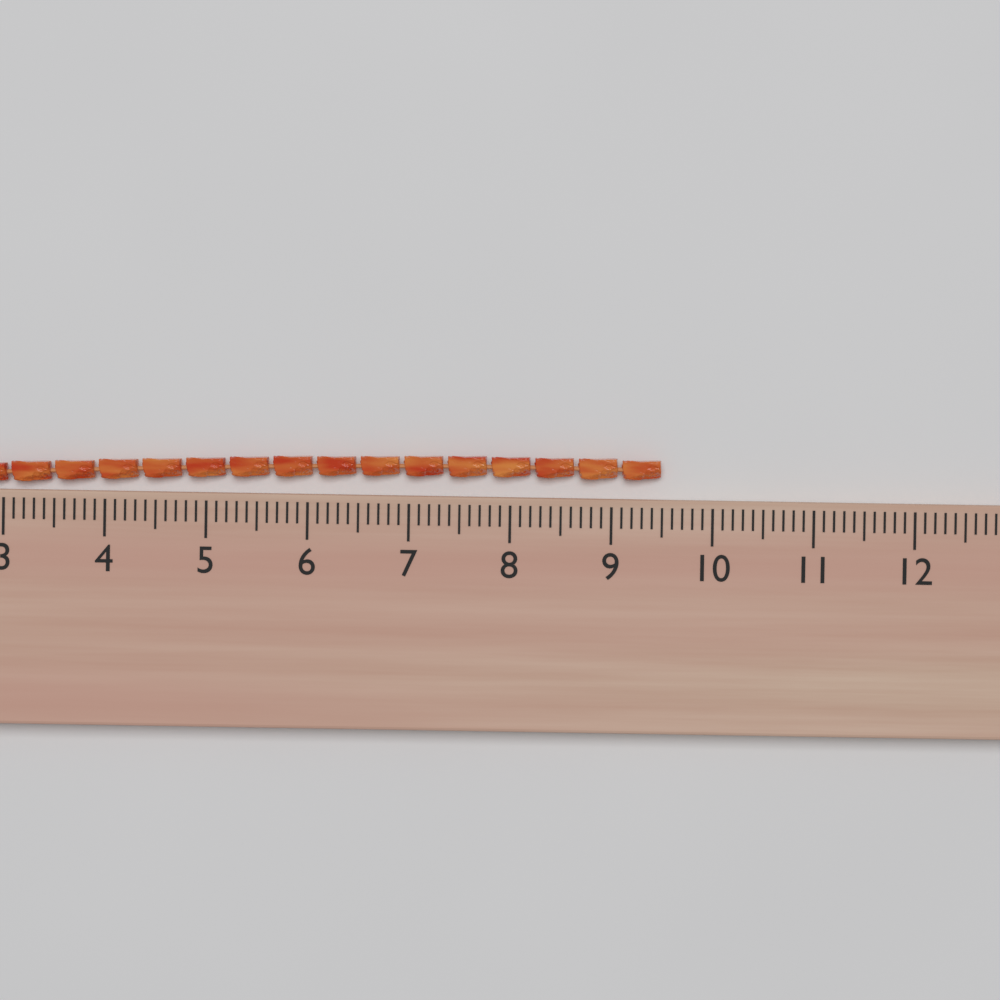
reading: 9.5 (no unit)
